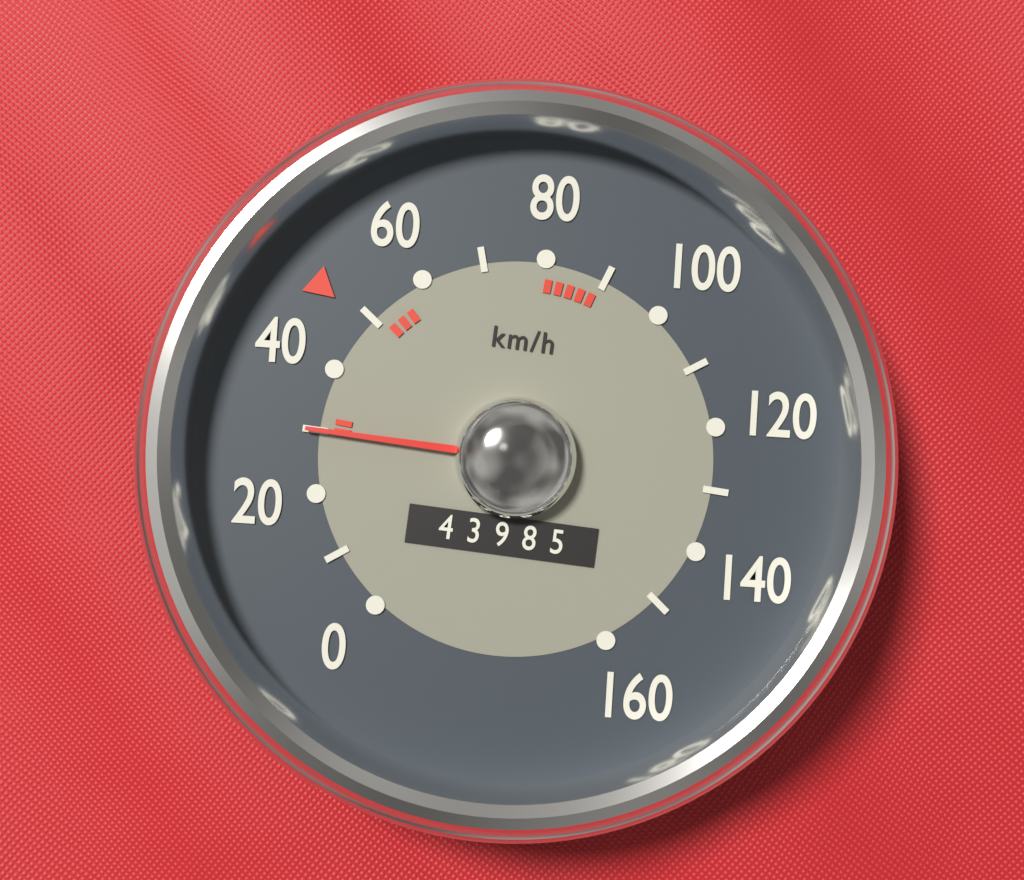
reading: 30 km/h
